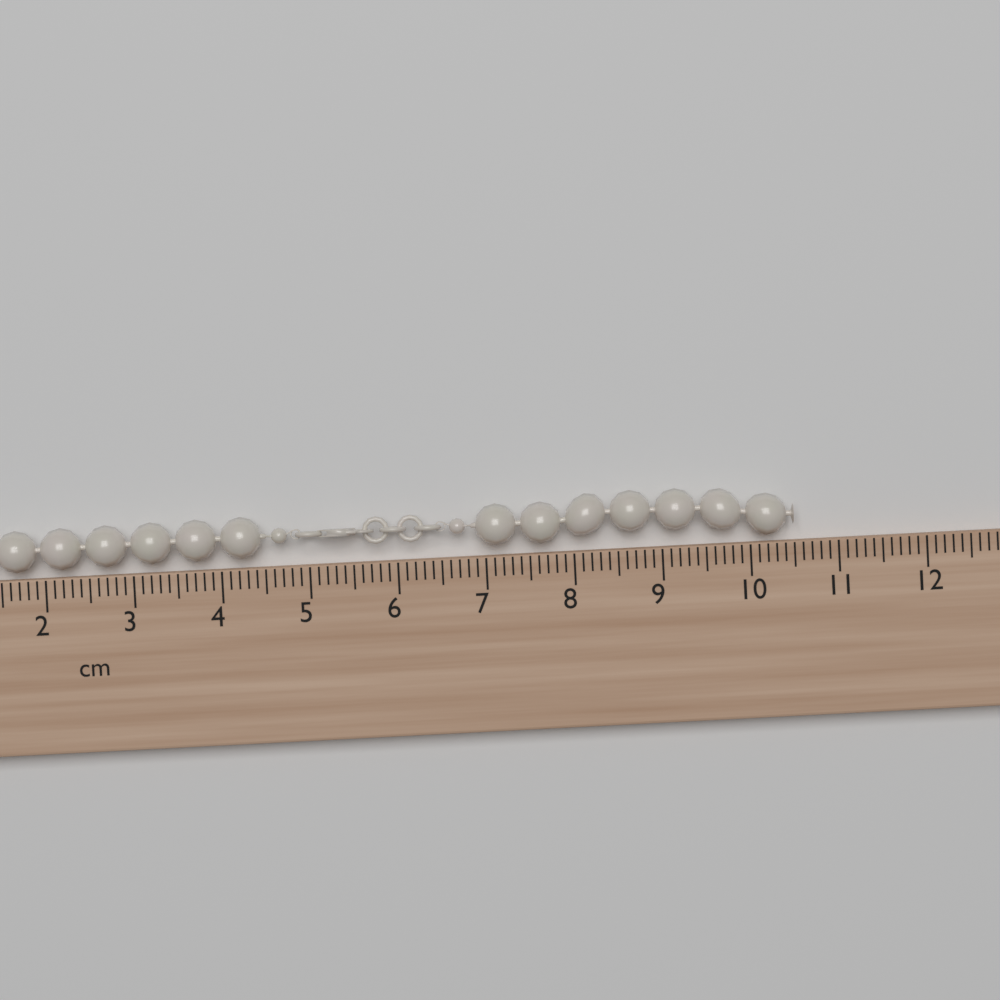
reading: 10.5 cm
